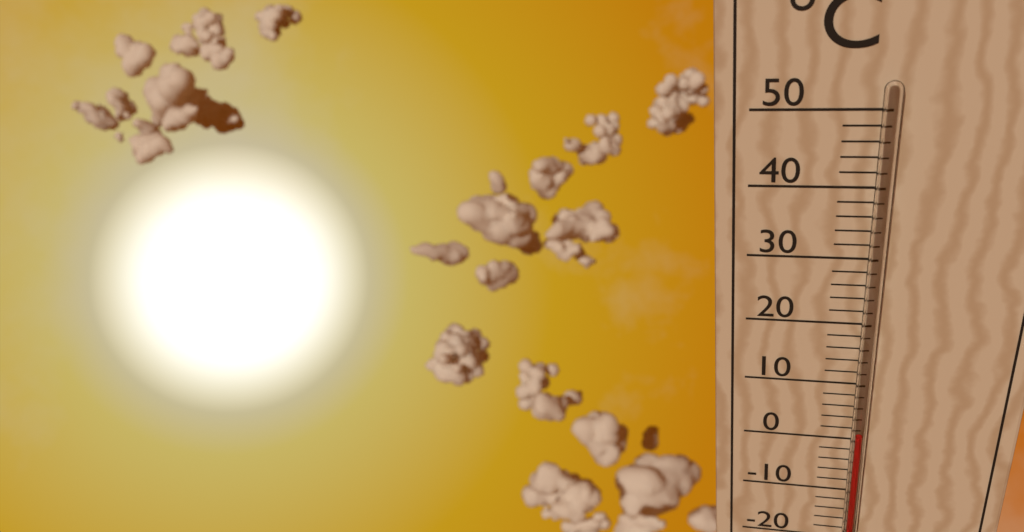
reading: 2 °C
